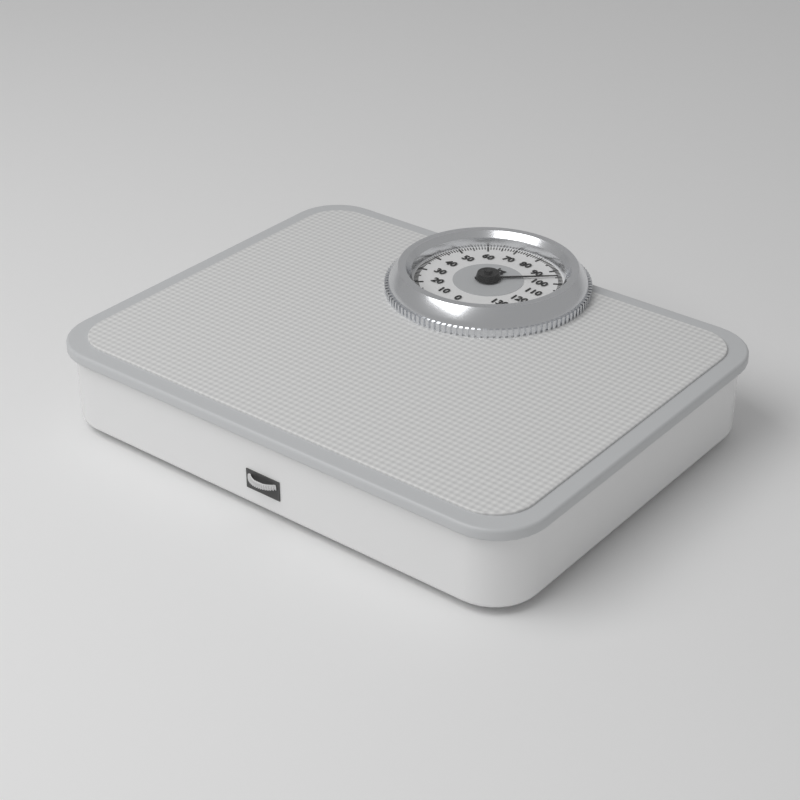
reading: 95 kg
